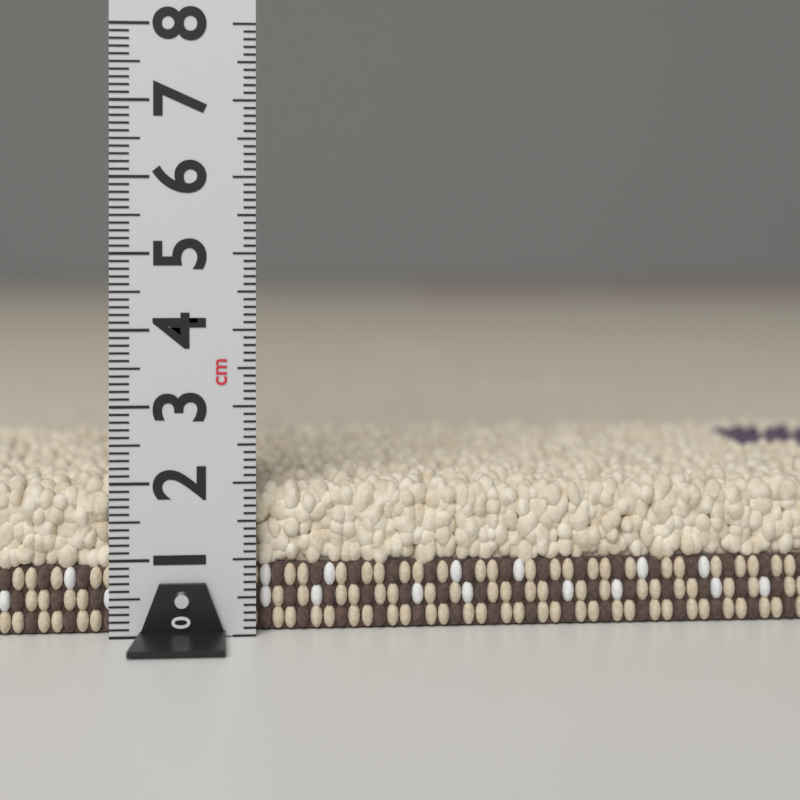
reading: 2.0 cm
